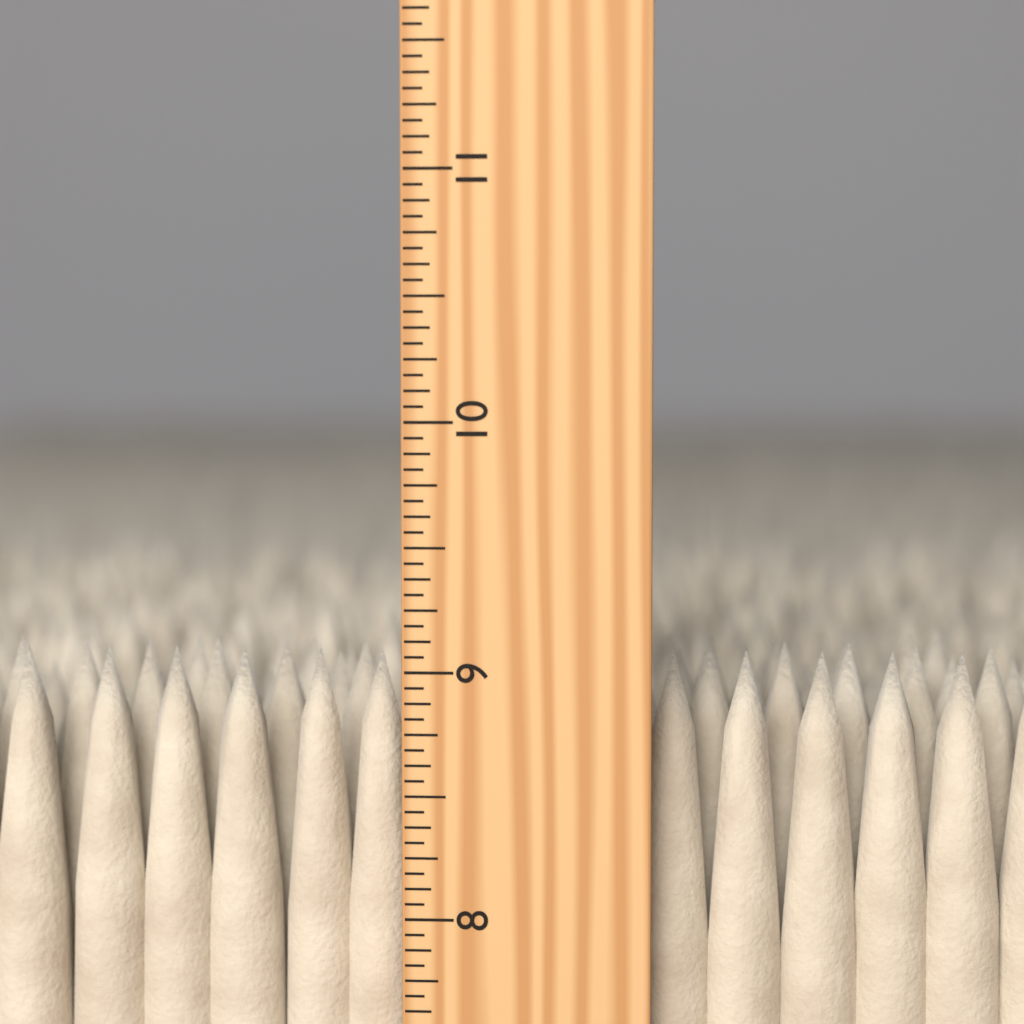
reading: 9.0625 inch
